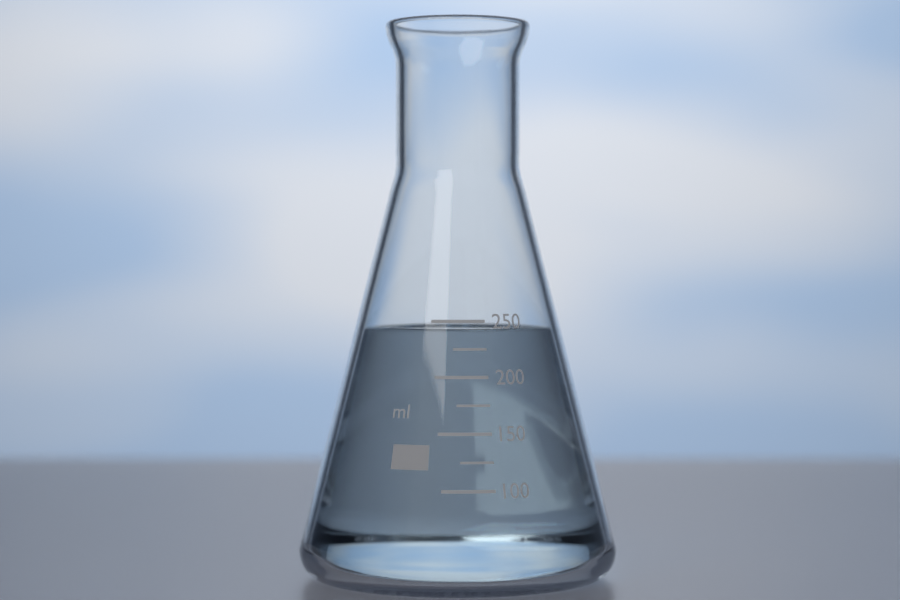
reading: 240 ml
